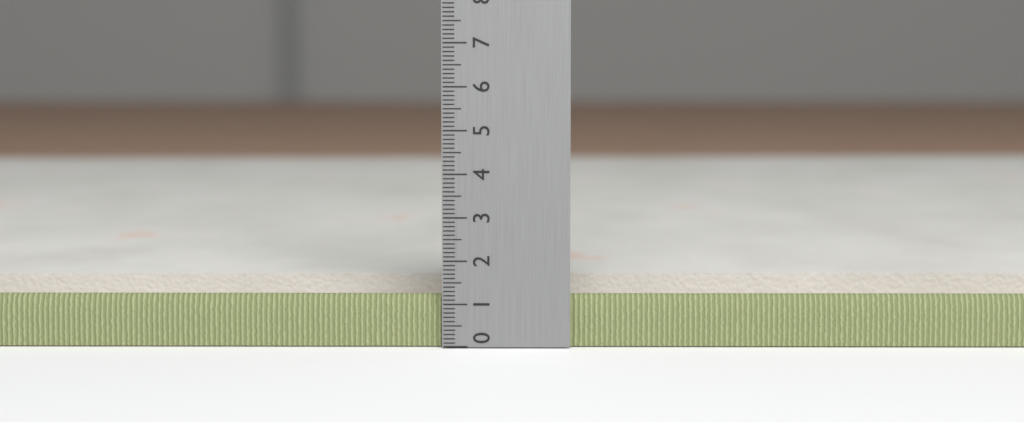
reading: 1.3 (no unit)
